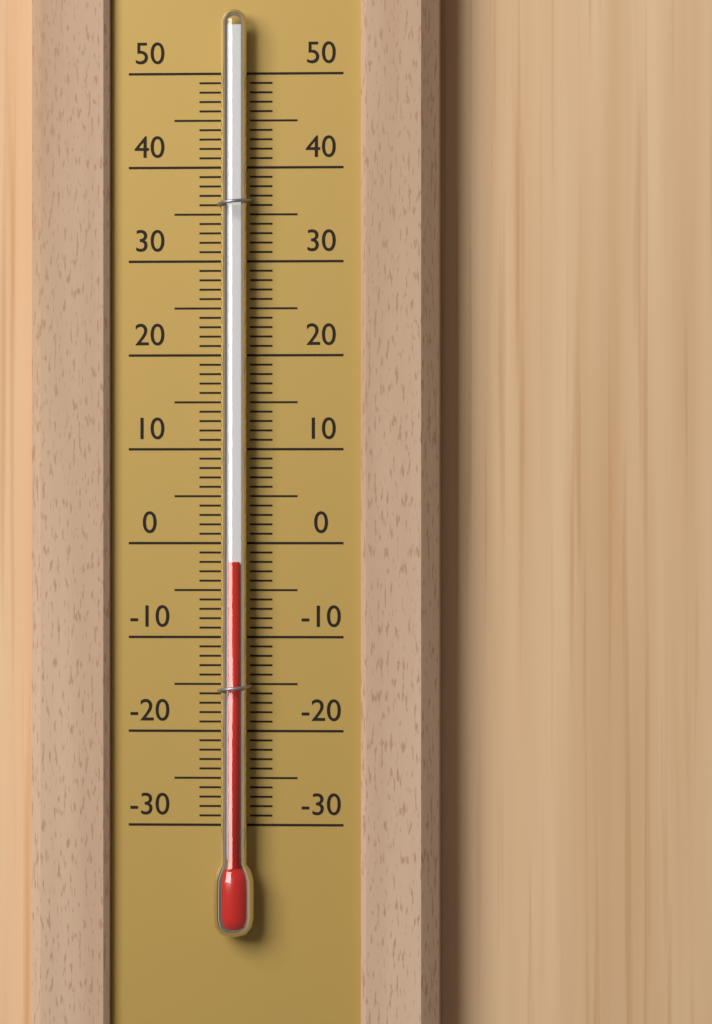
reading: -2 (no unit)
